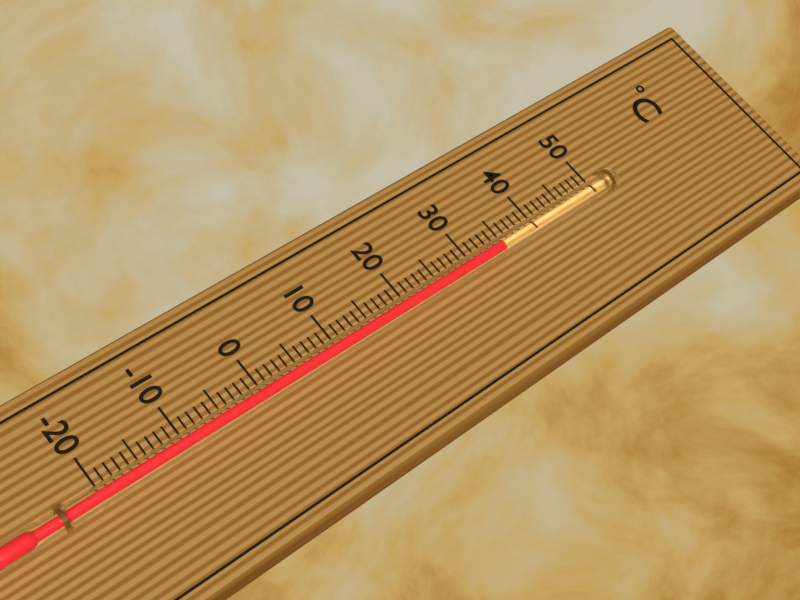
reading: 34 °C
